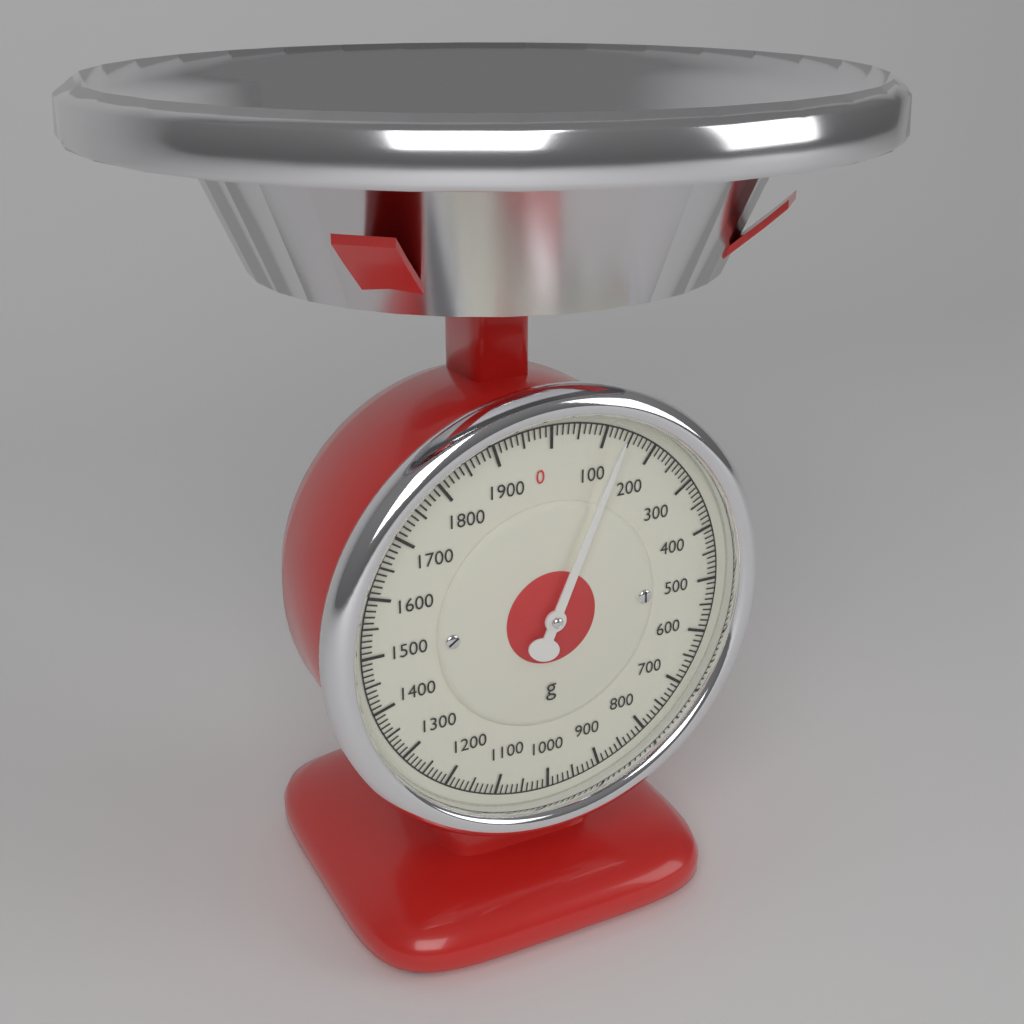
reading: 130 g
